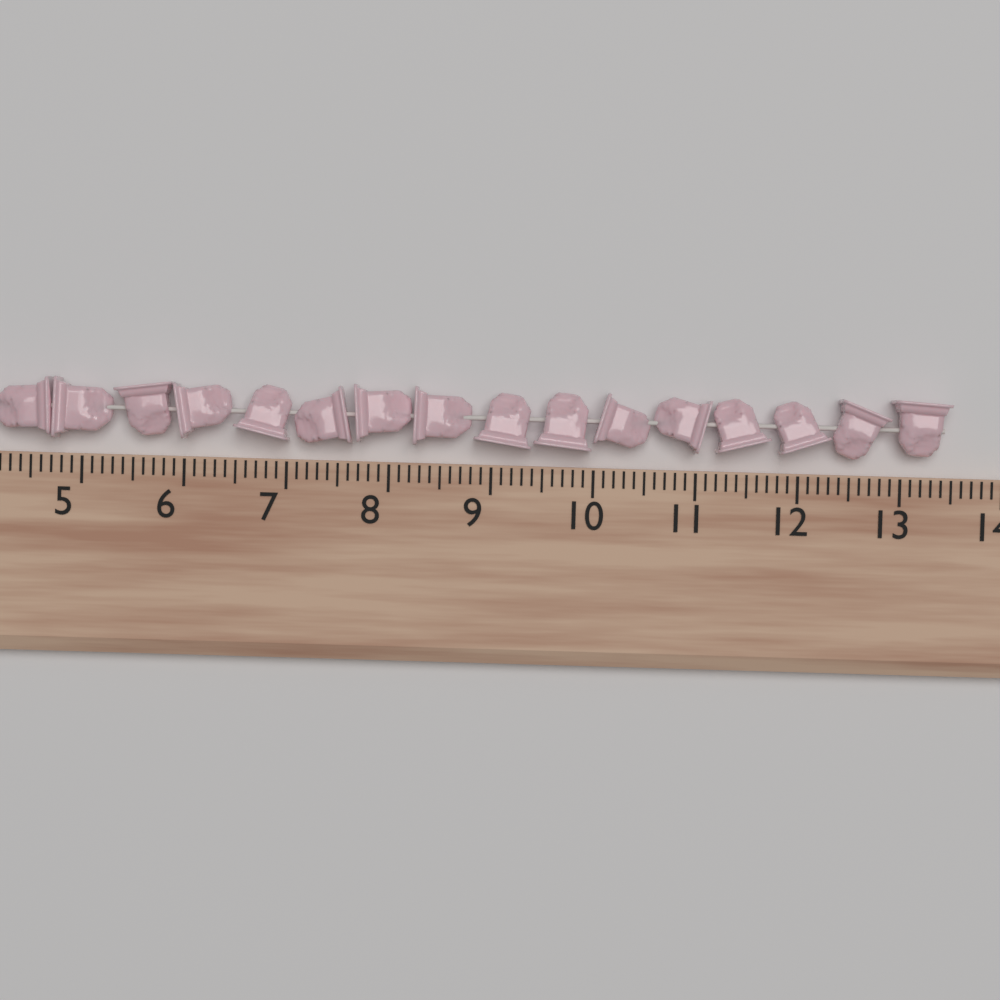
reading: 13.5 (no unit)
